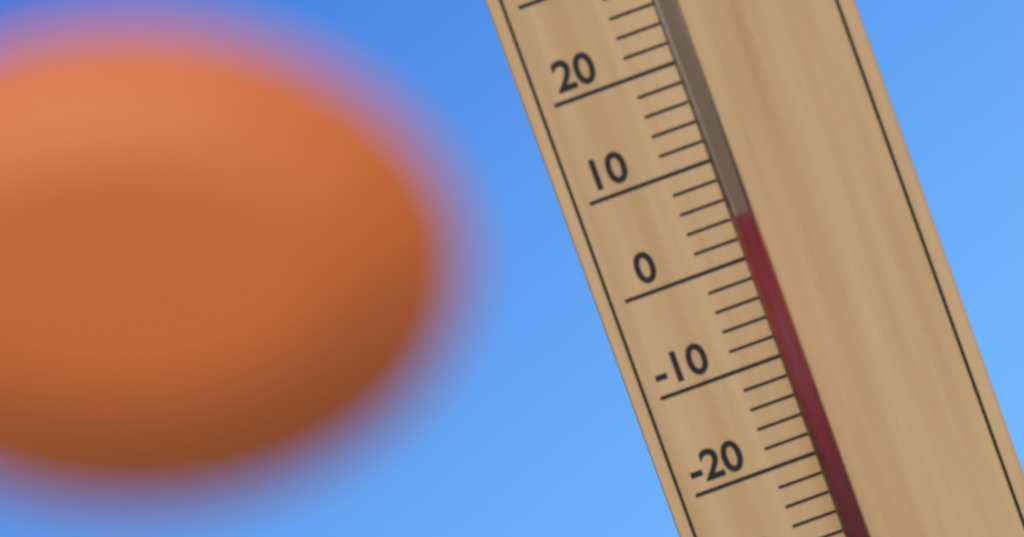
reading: 4 °C
